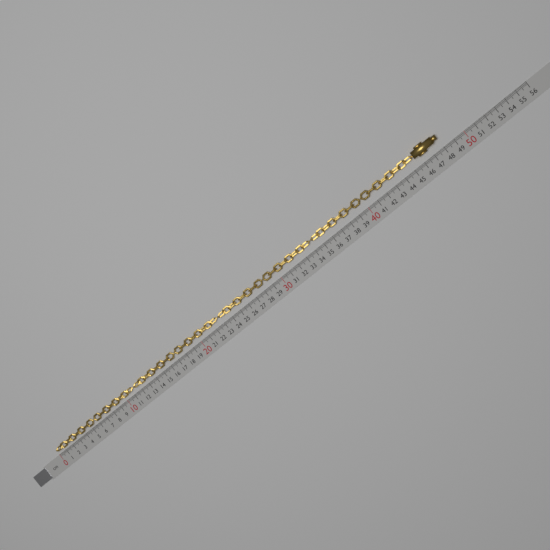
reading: 48.0 cm
